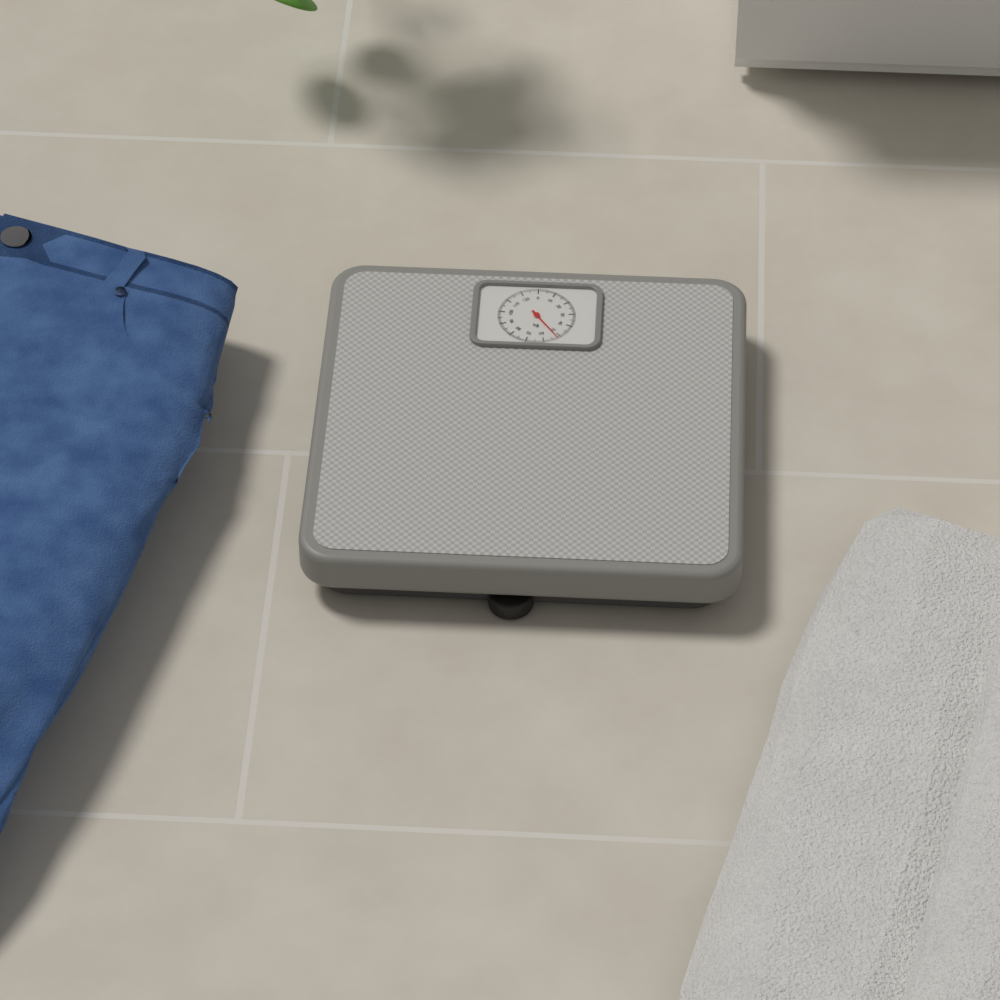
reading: 52 kg
